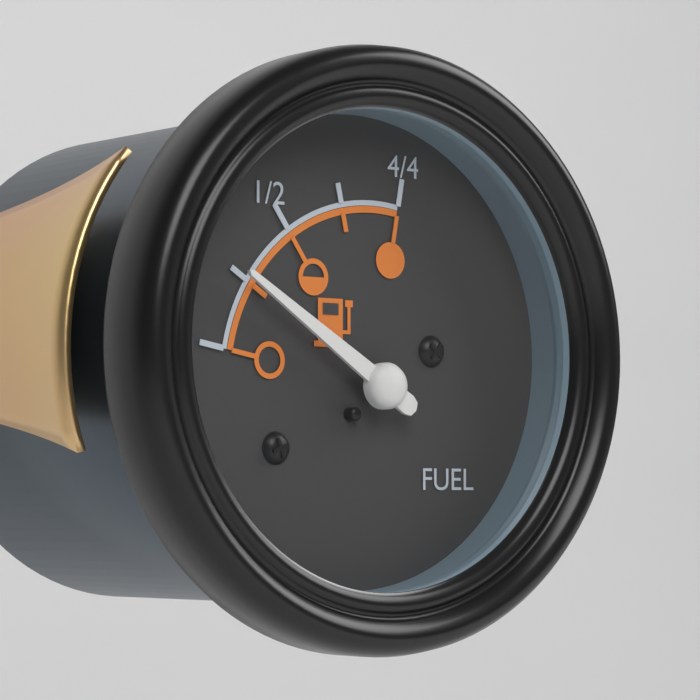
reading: 0.25 (no unit)
